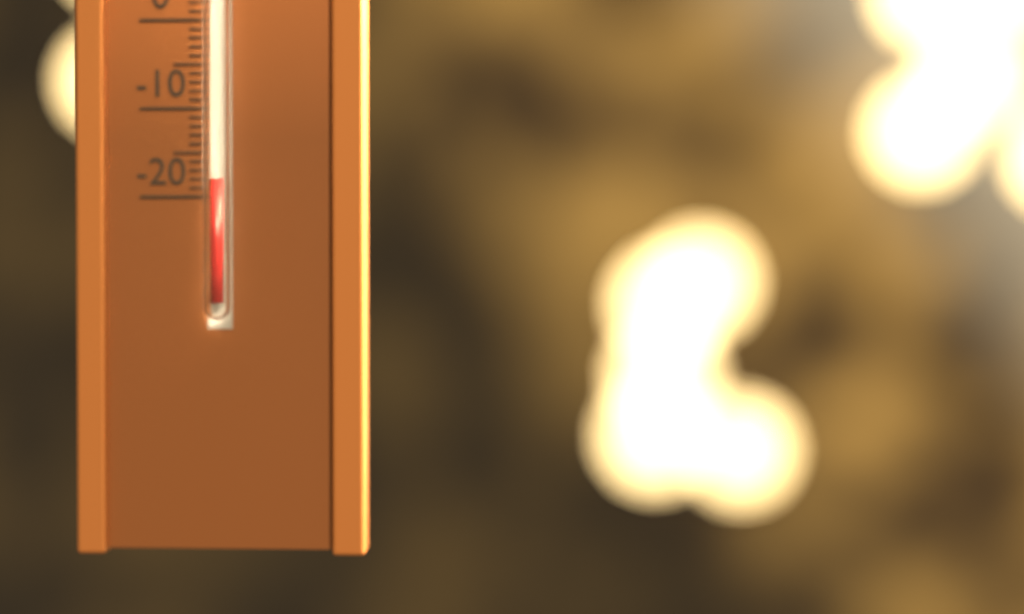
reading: -18 °C
